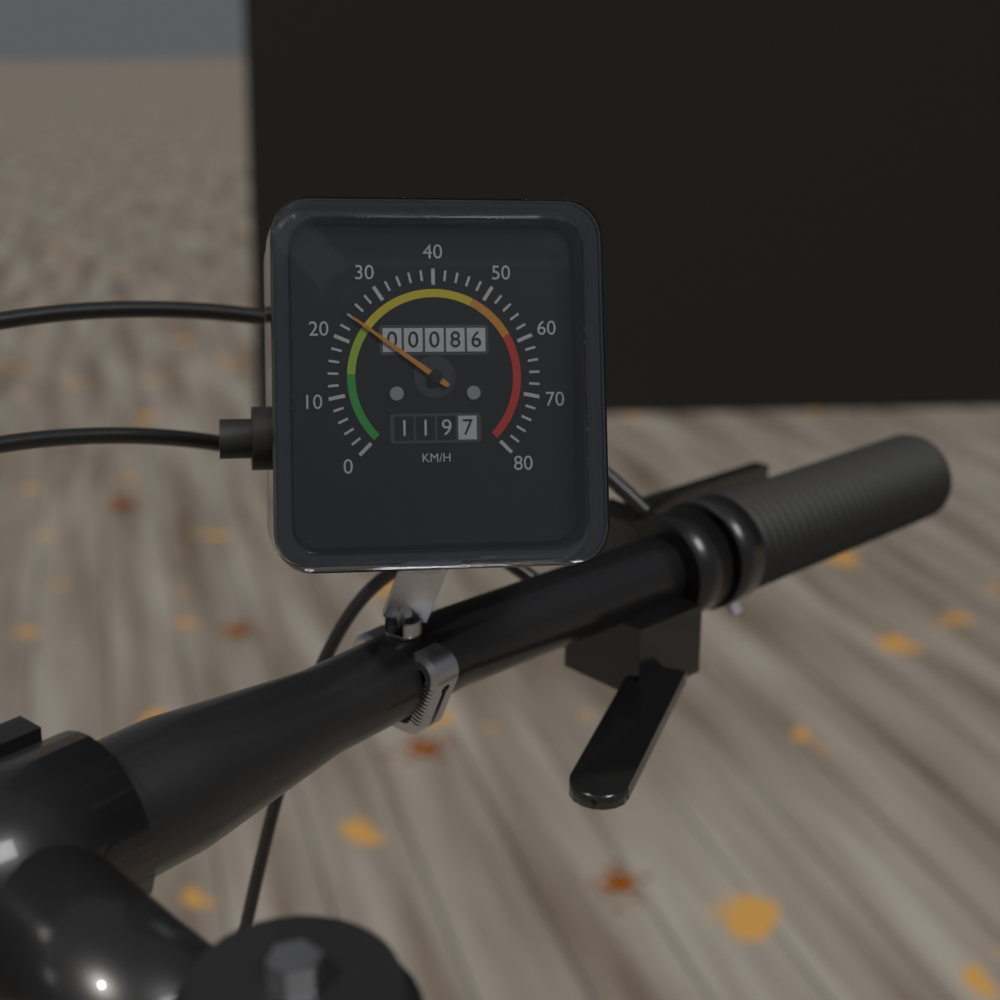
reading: 24 km/h
